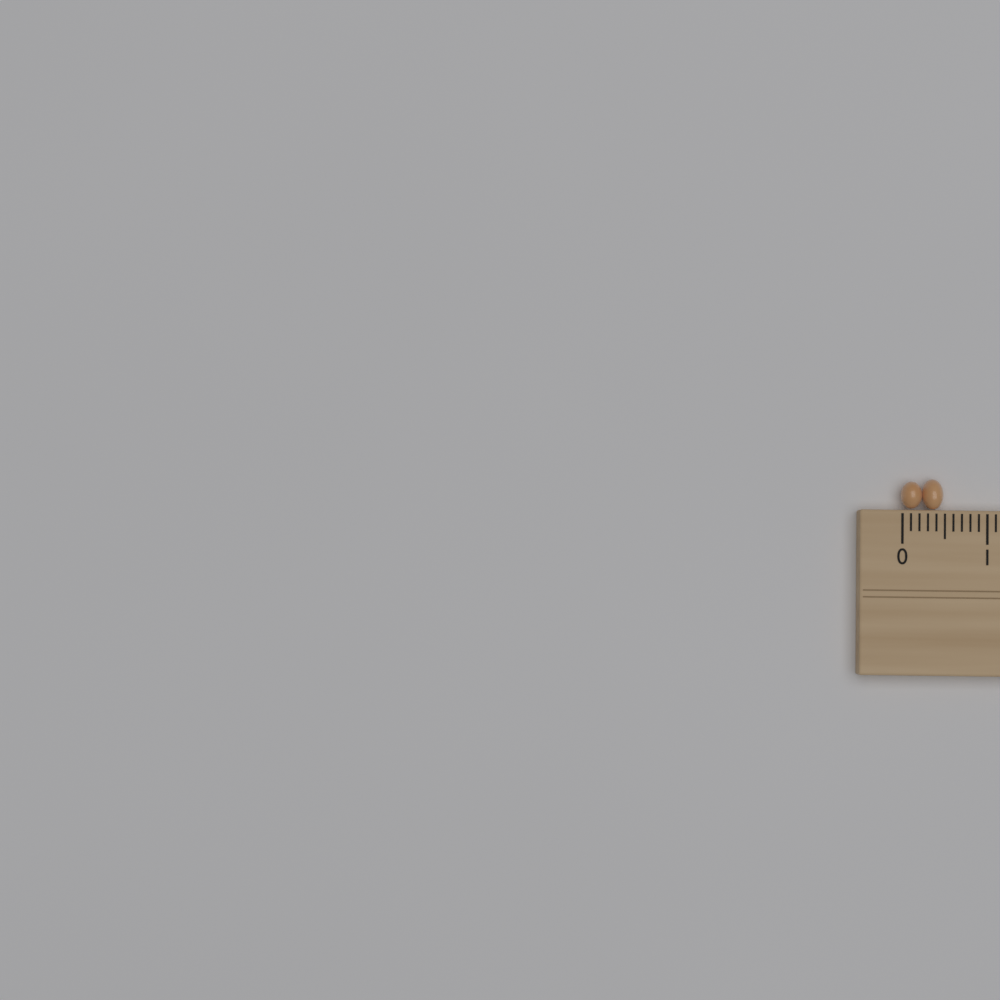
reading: 0.5 cm
